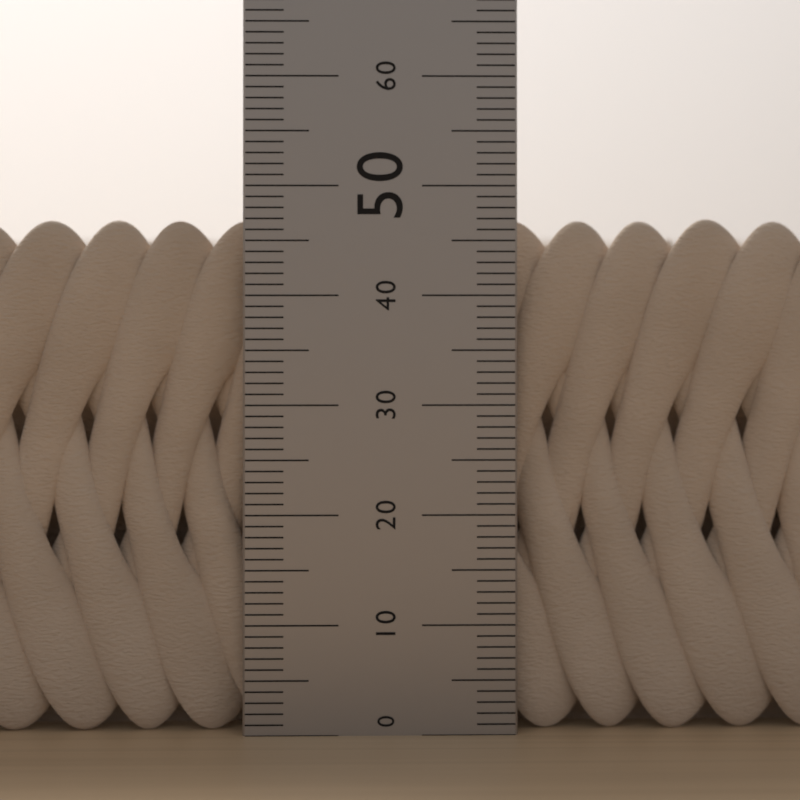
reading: 47 (no unit)
